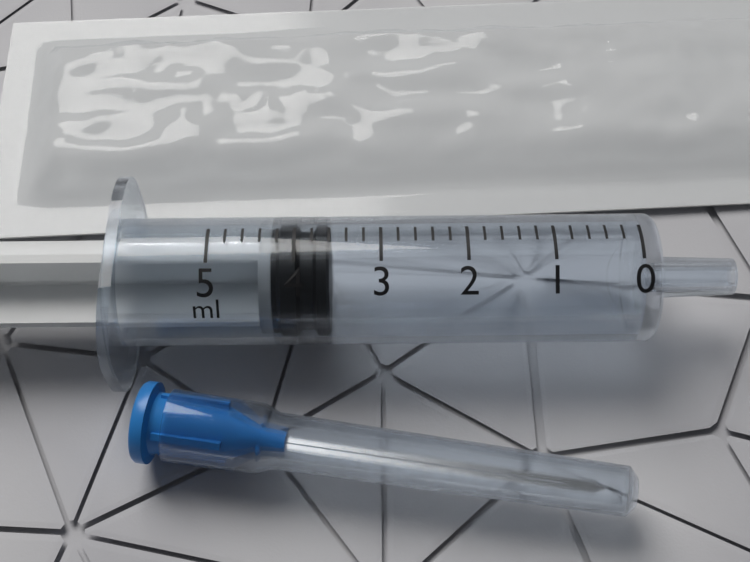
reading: 3.6 ml
